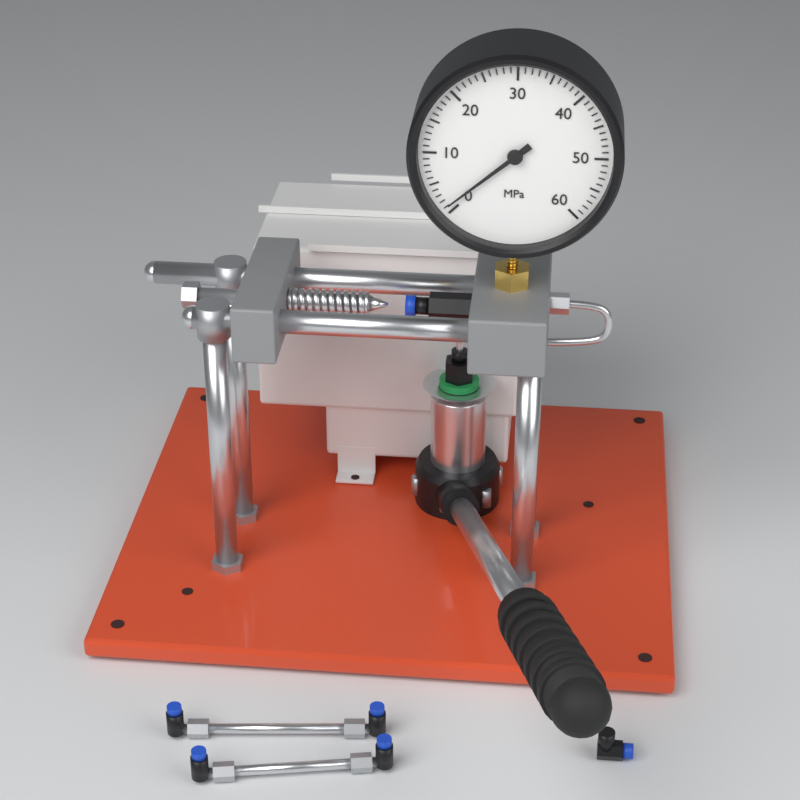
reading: 1 MPa
